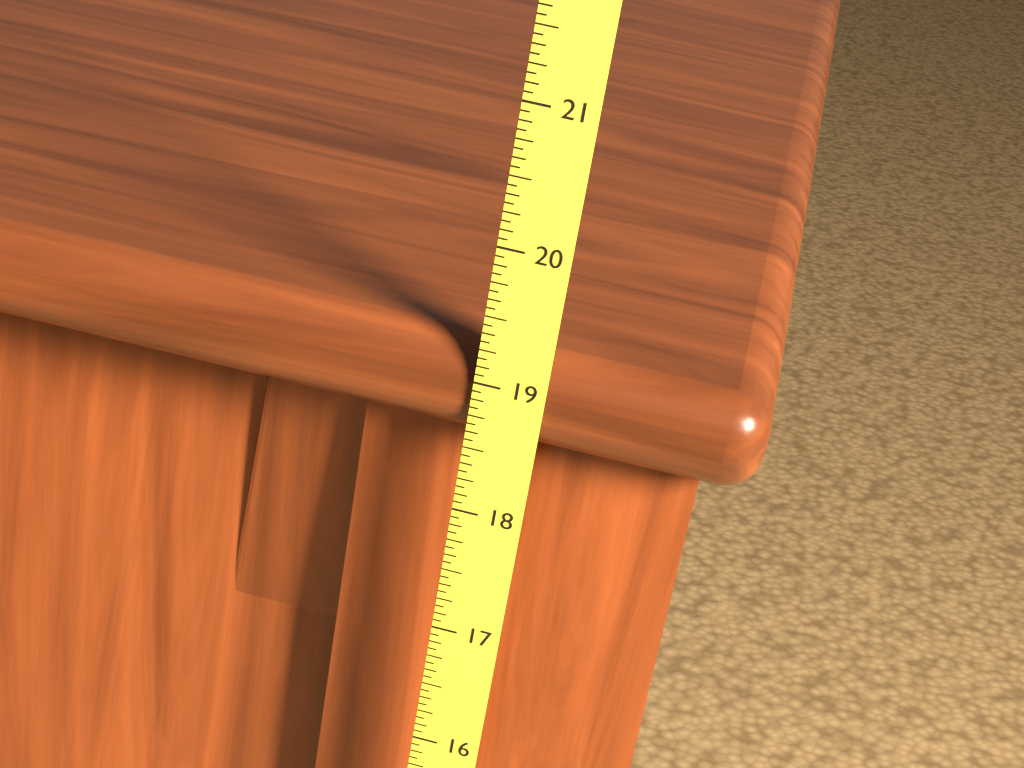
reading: 19.2500 (no unit)
